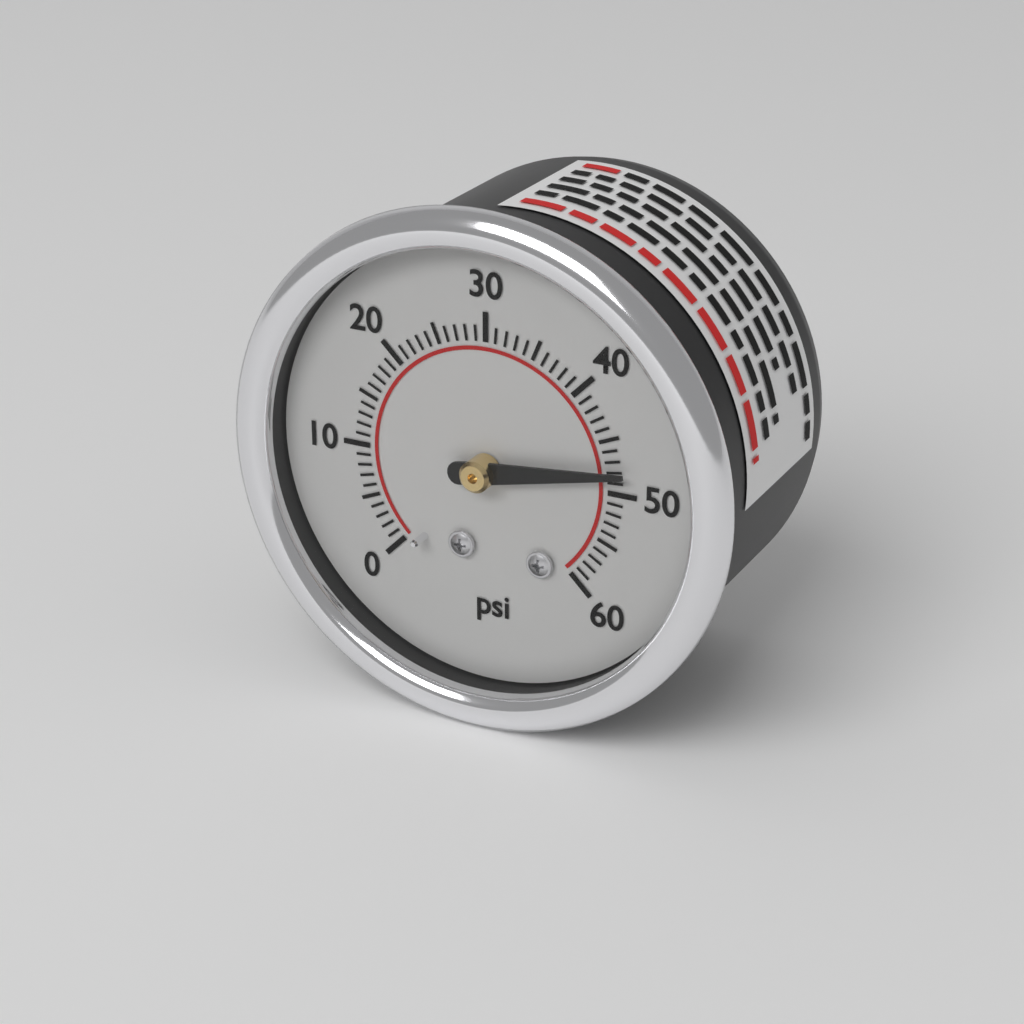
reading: 48 psi
